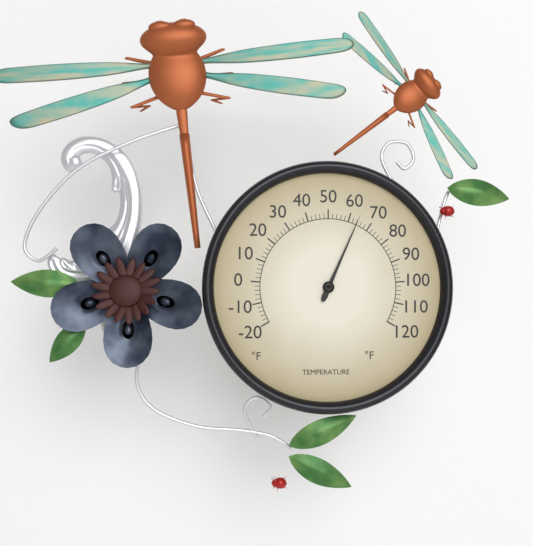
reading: 64 °F
